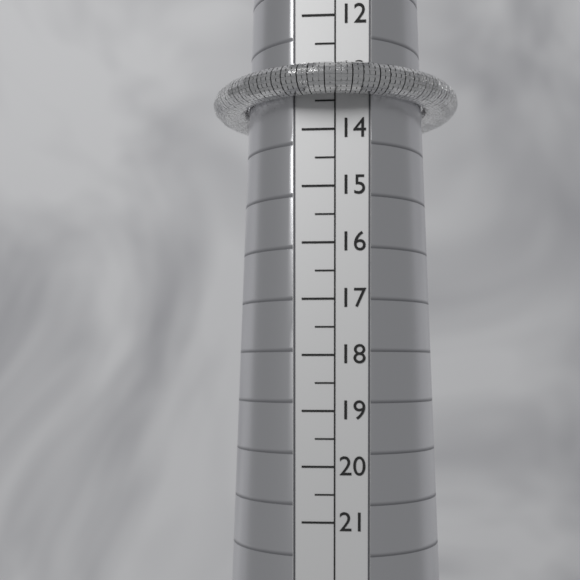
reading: 13.5 (no unit)
